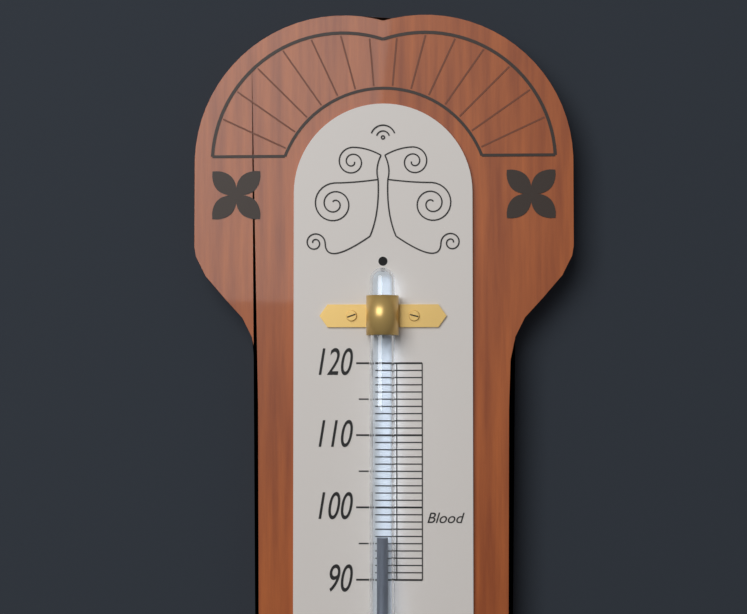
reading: 96 (no unit)
